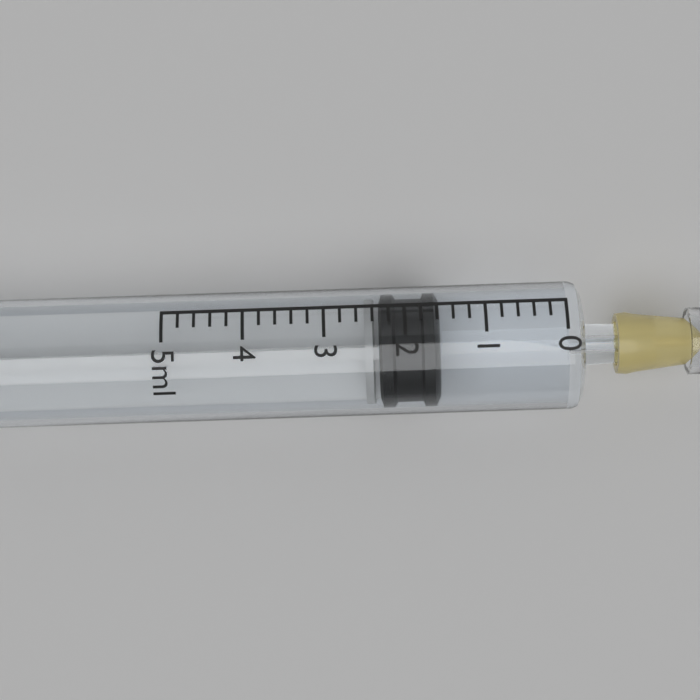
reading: 1.6 ml
